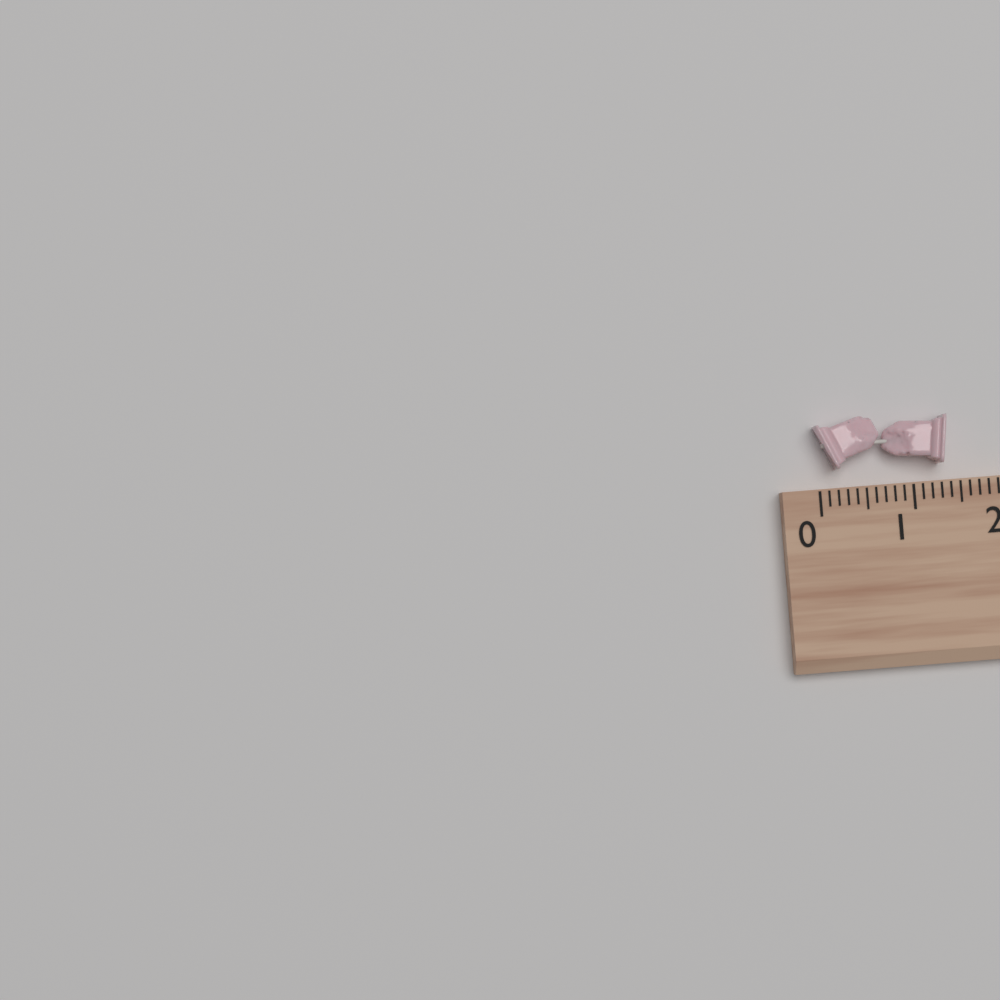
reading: 1.4 (no unit)
